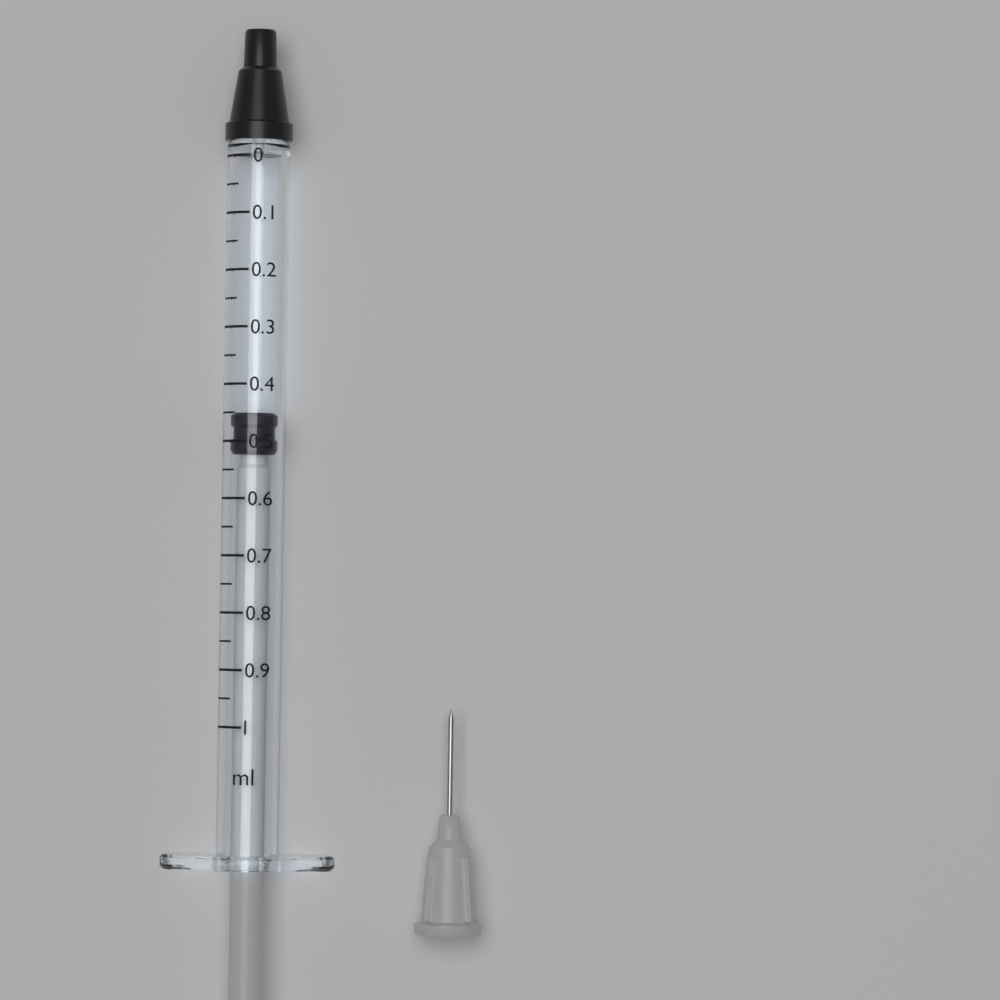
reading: 0.45 ml
